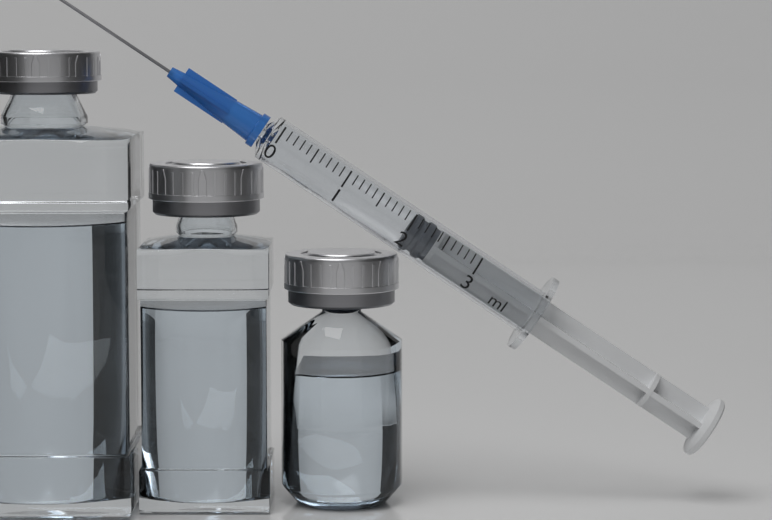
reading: 2.0 ml
